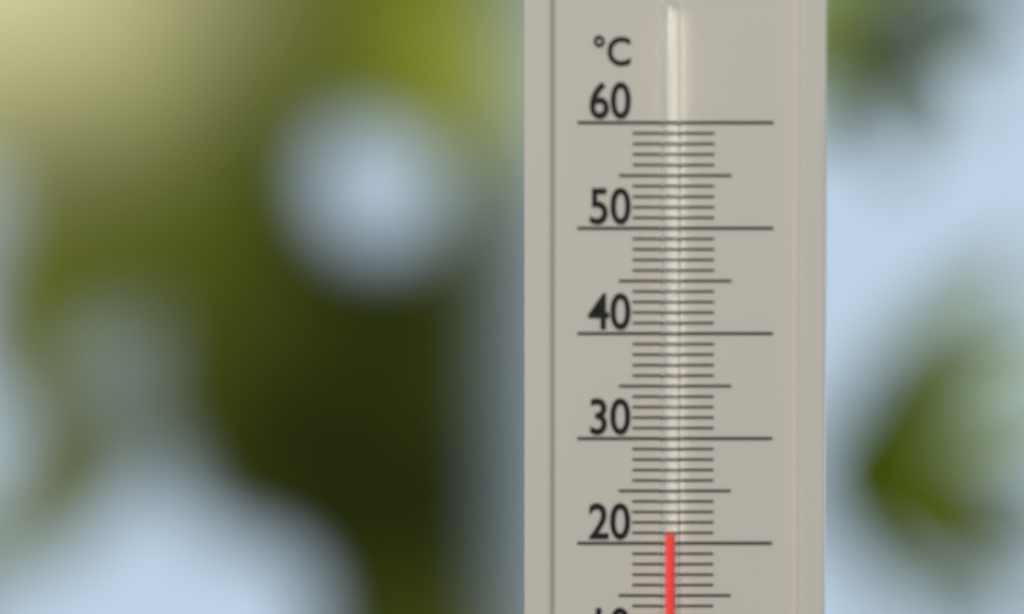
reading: 21 °C
